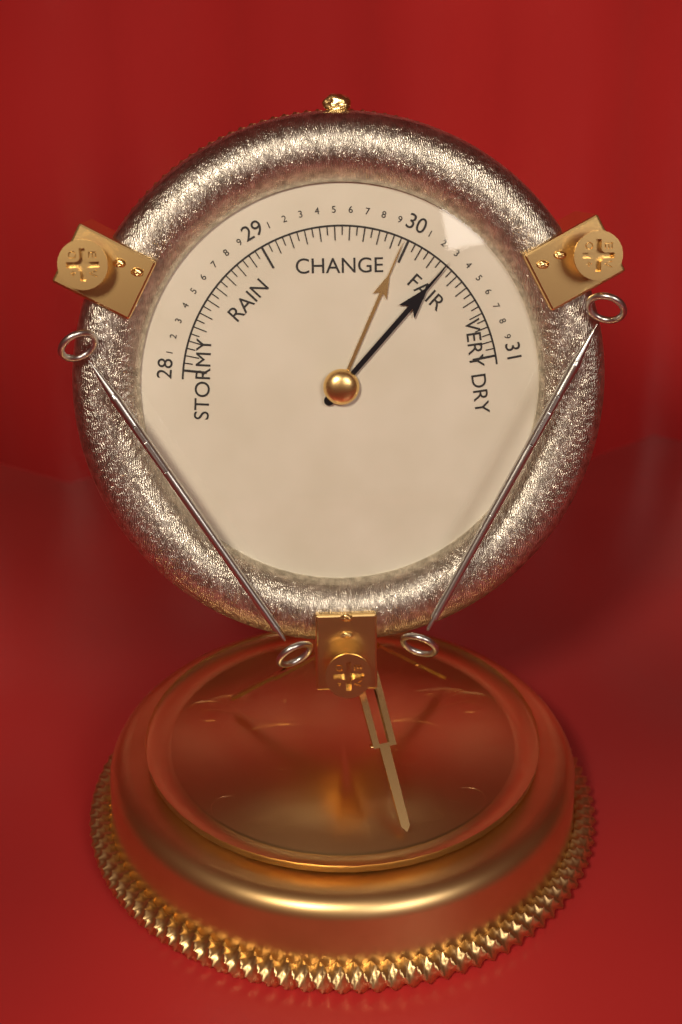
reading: 30.30 (no unit)
